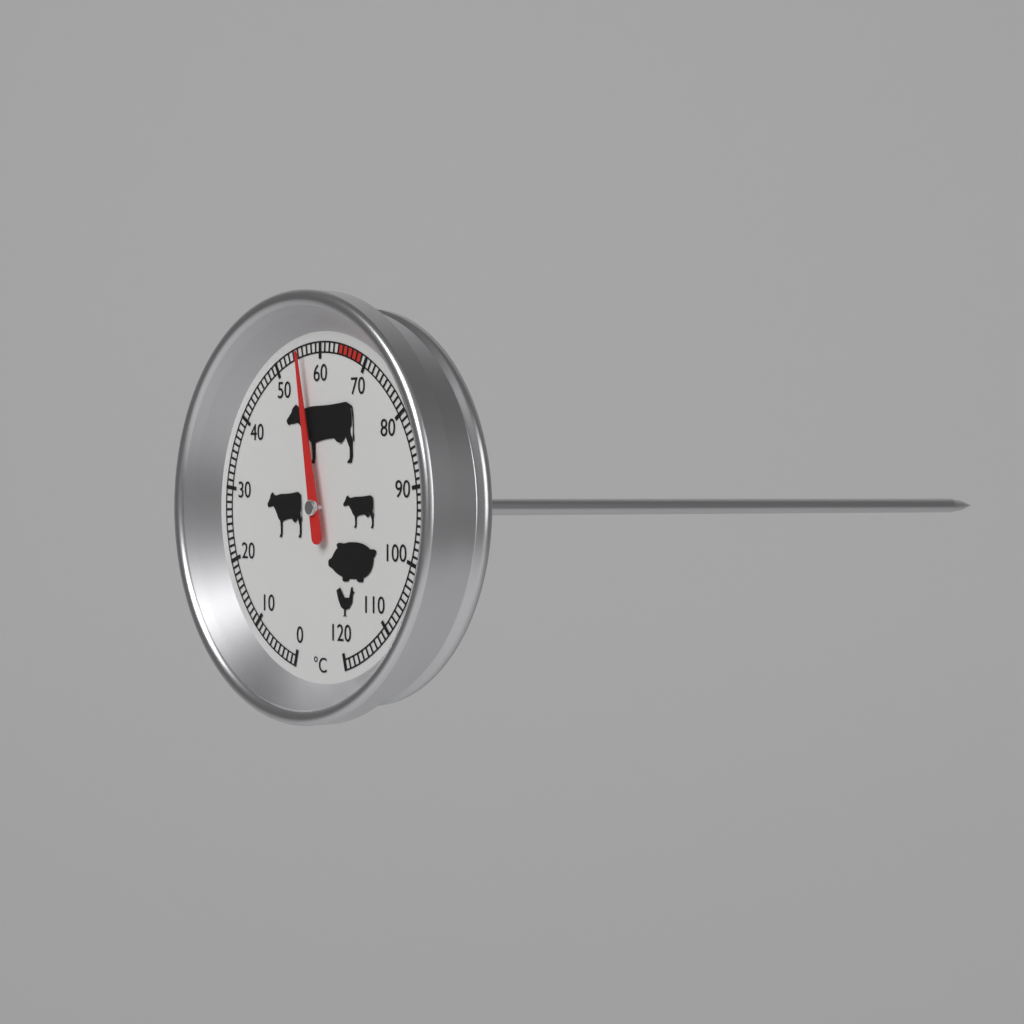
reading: 56 °C
